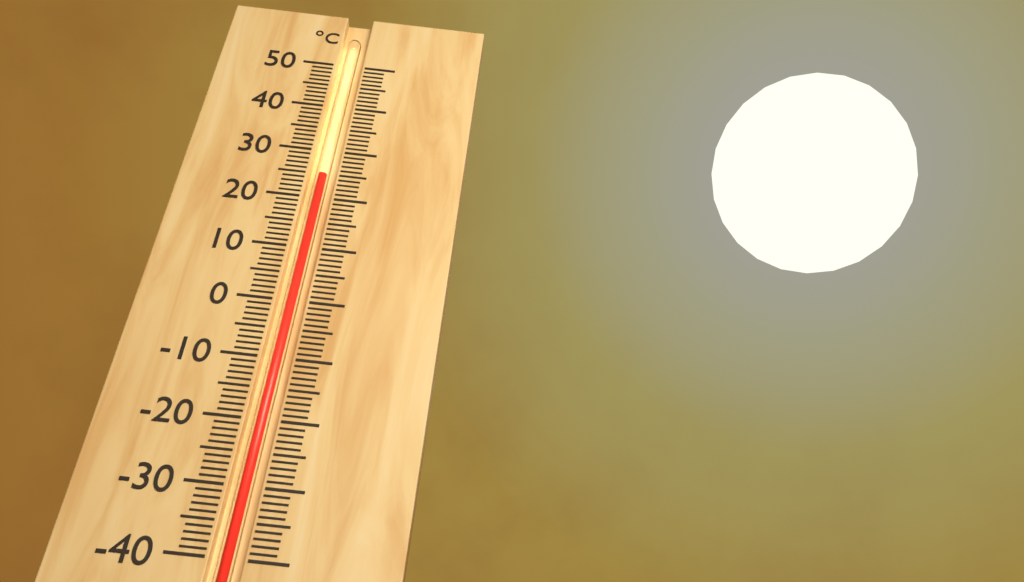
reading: 25 °C
